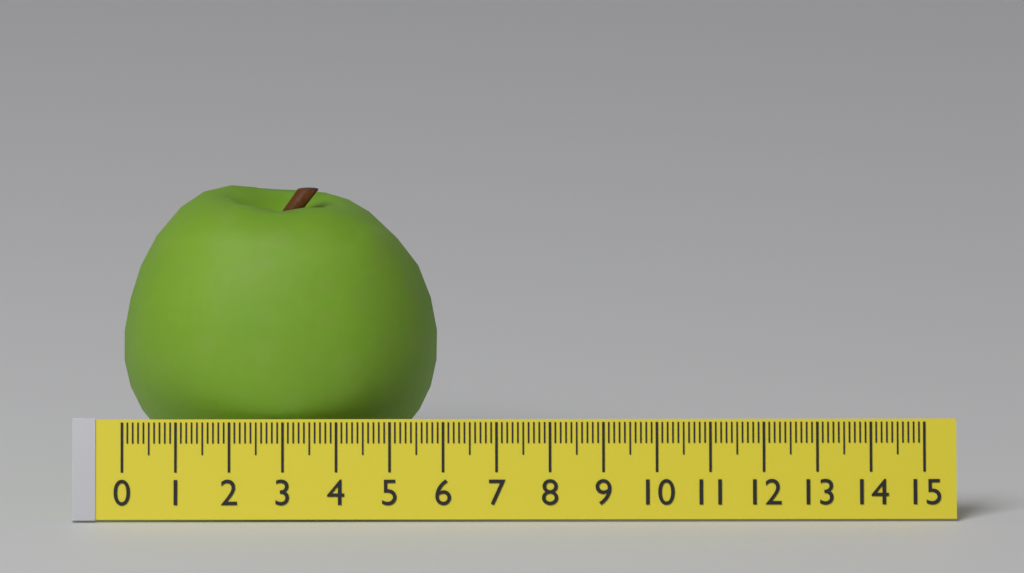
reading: 5.9 (no unit)
